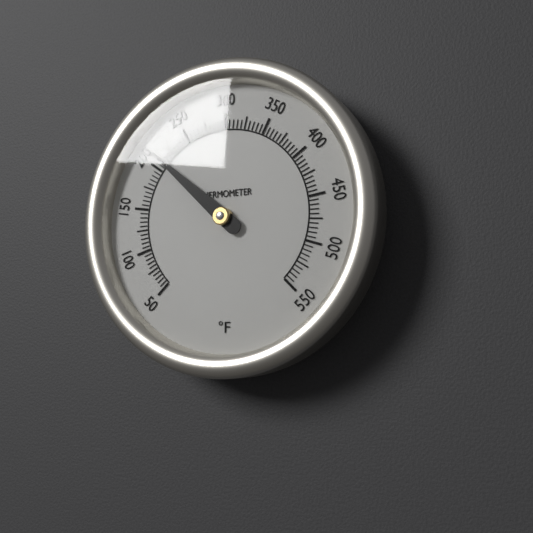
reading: 210 °F
